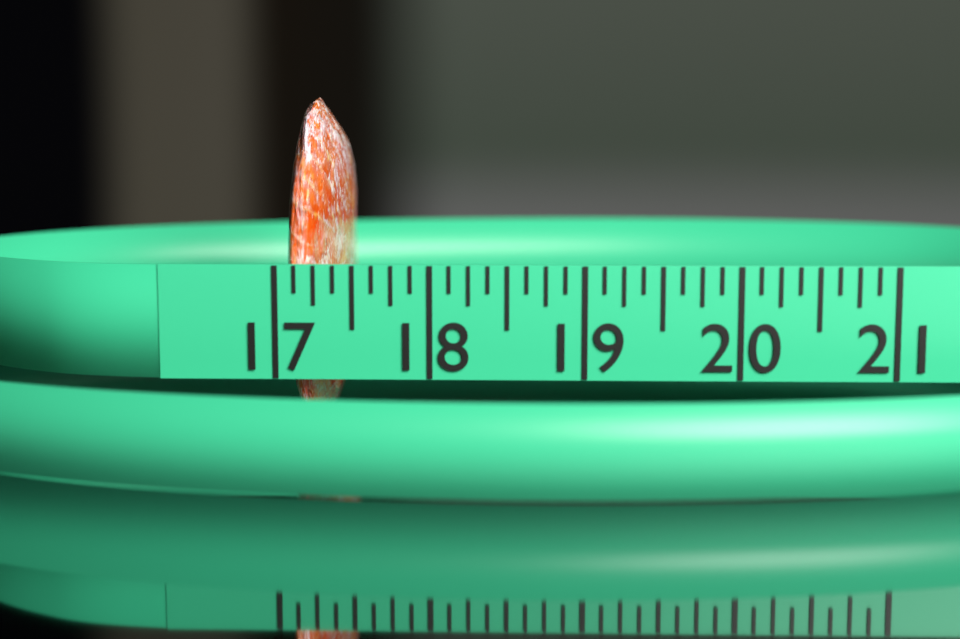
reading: 17.375 (no unit)
